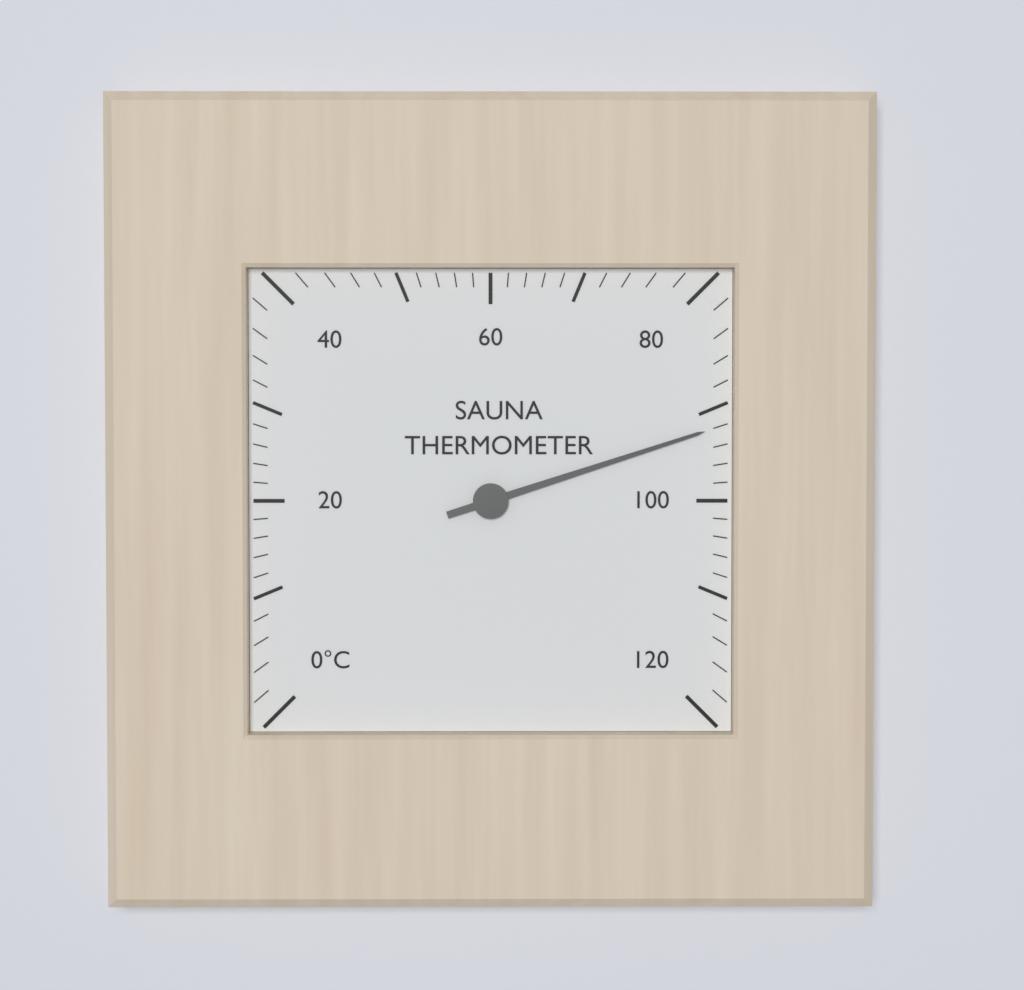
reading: 92 °C
